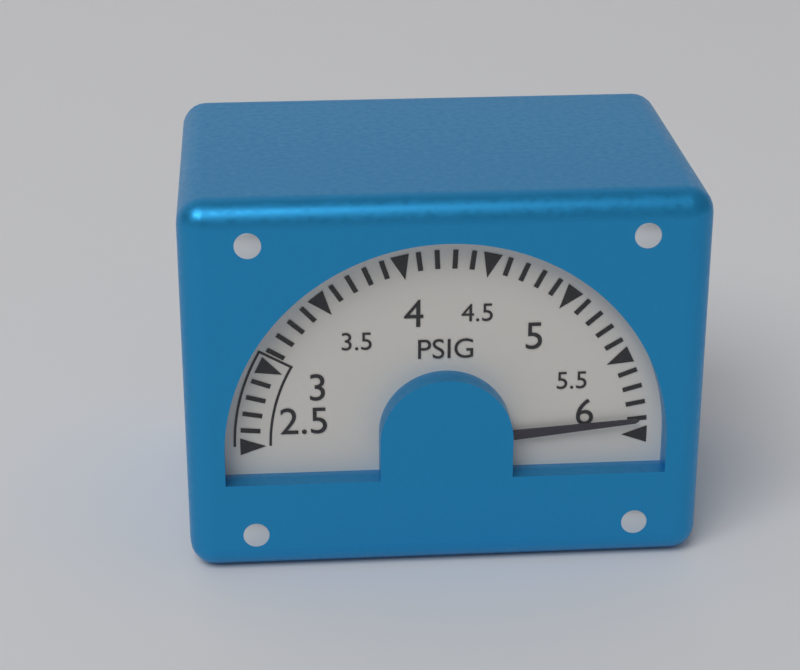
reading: 5.9 PSIG
